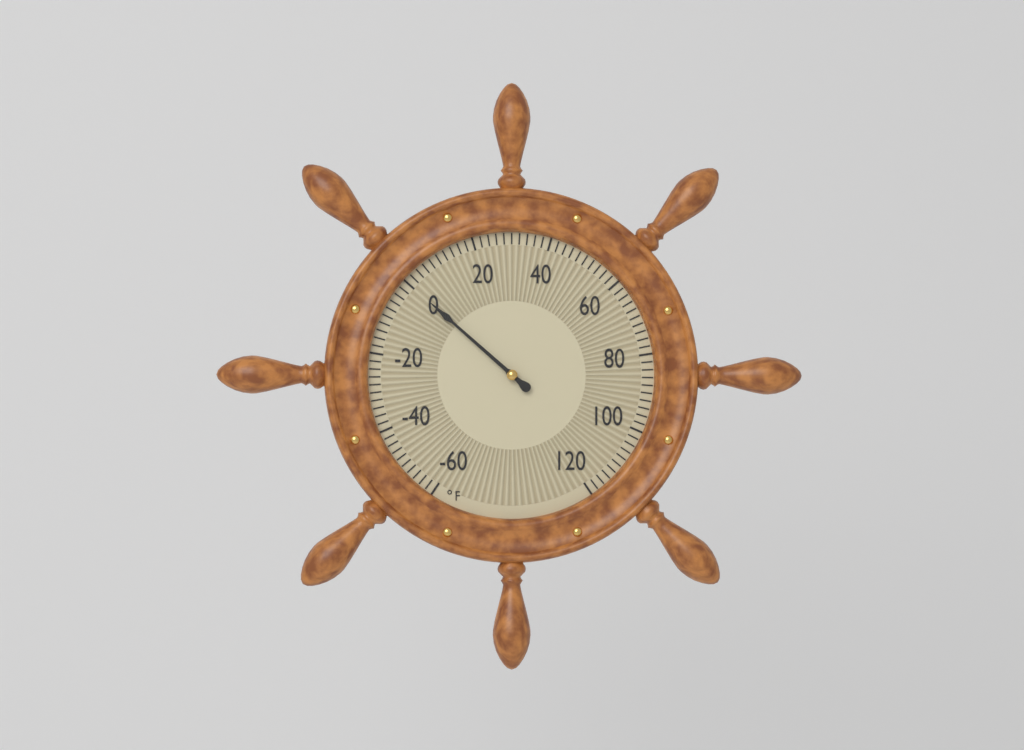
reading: 0 °F
